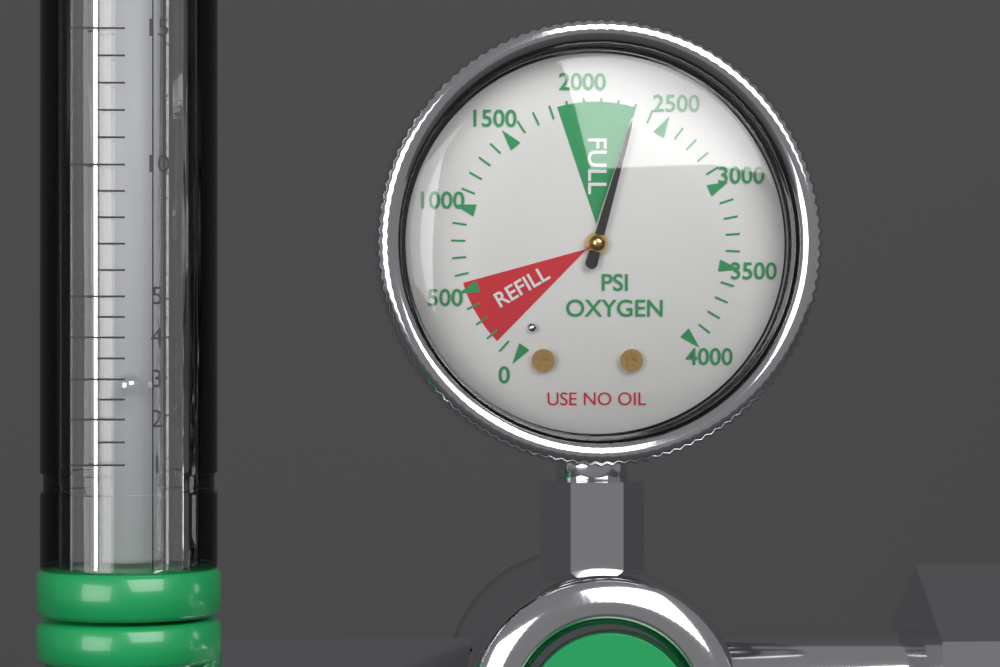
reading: 2300 psi
